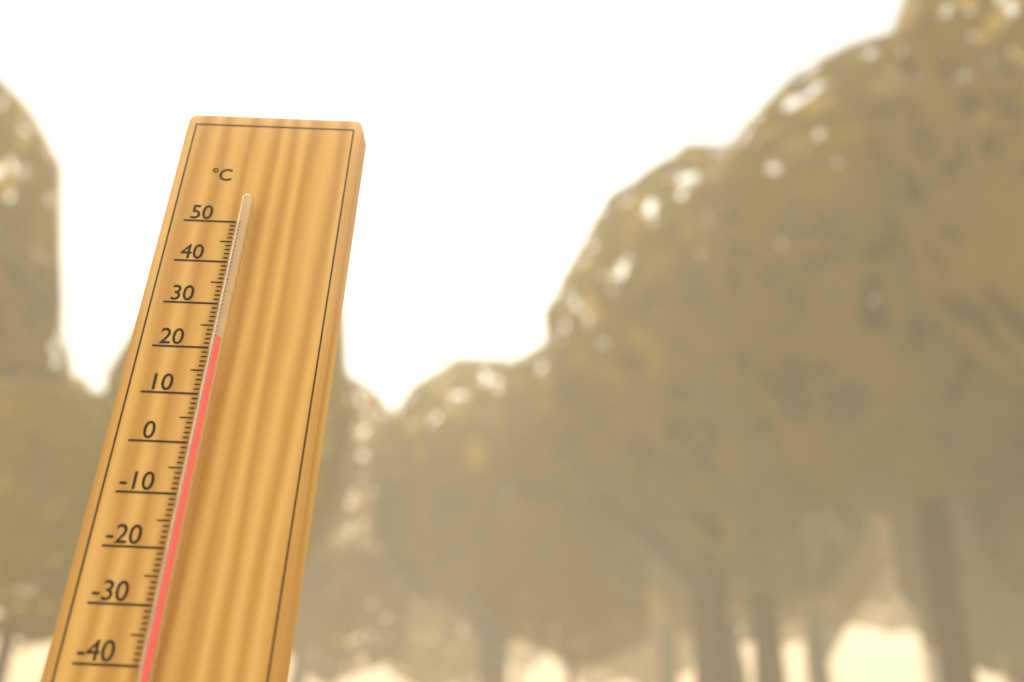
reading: 21 °C
